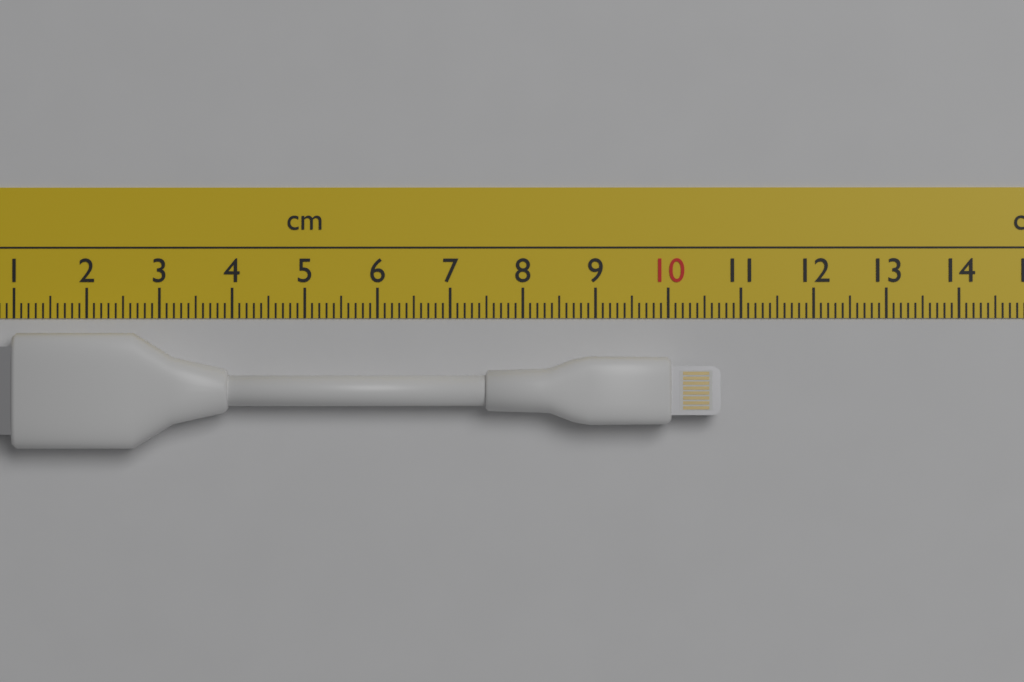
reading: 10.7 cm
